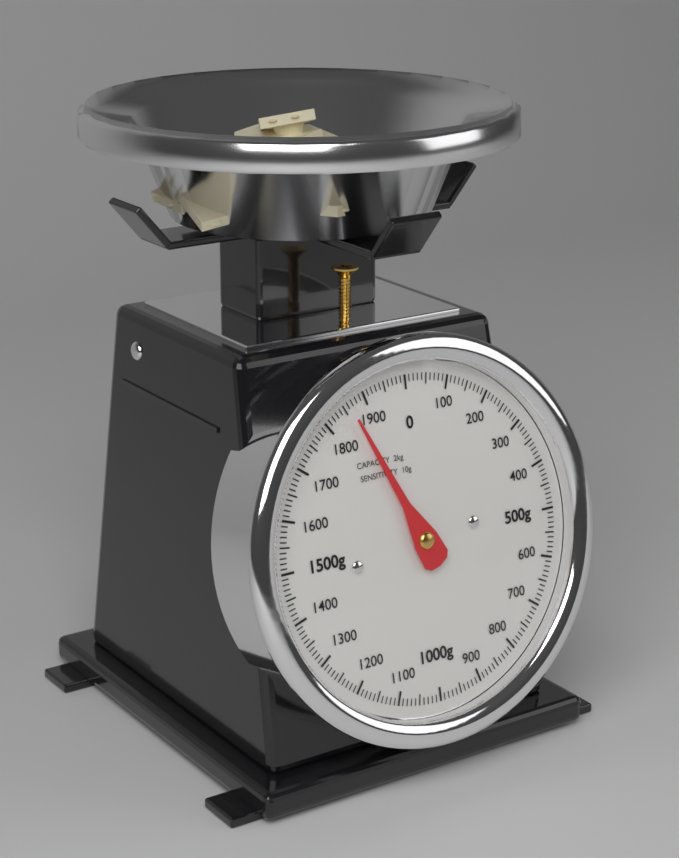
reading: 1860 g
